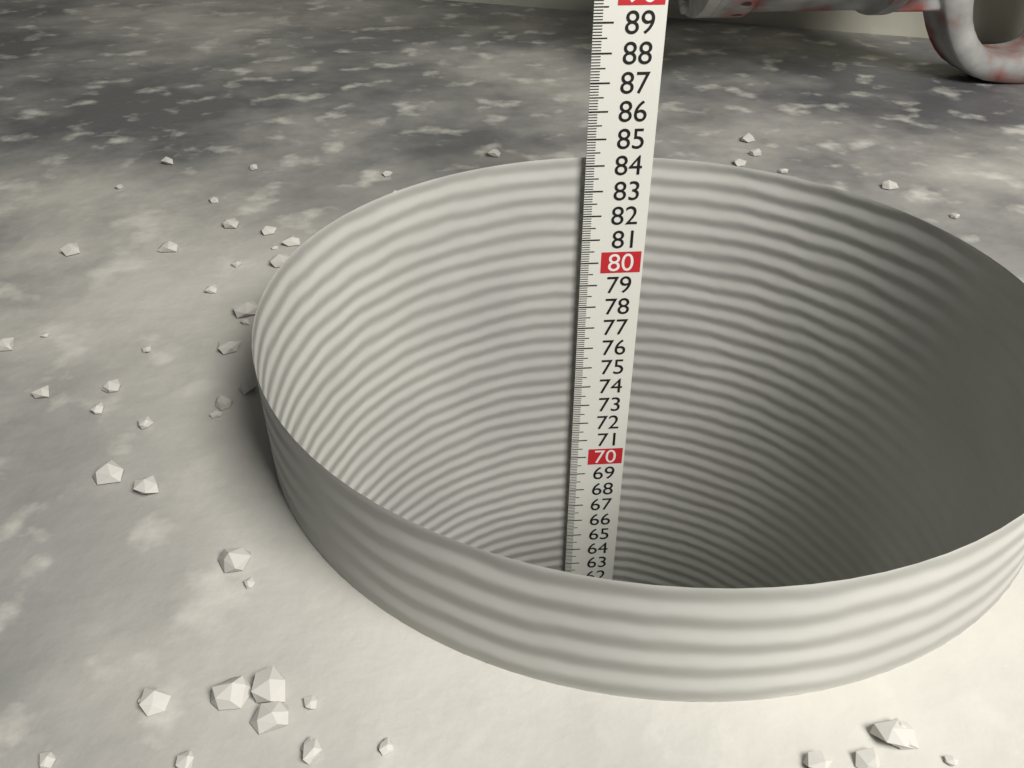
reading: 84.2 (no unit)
